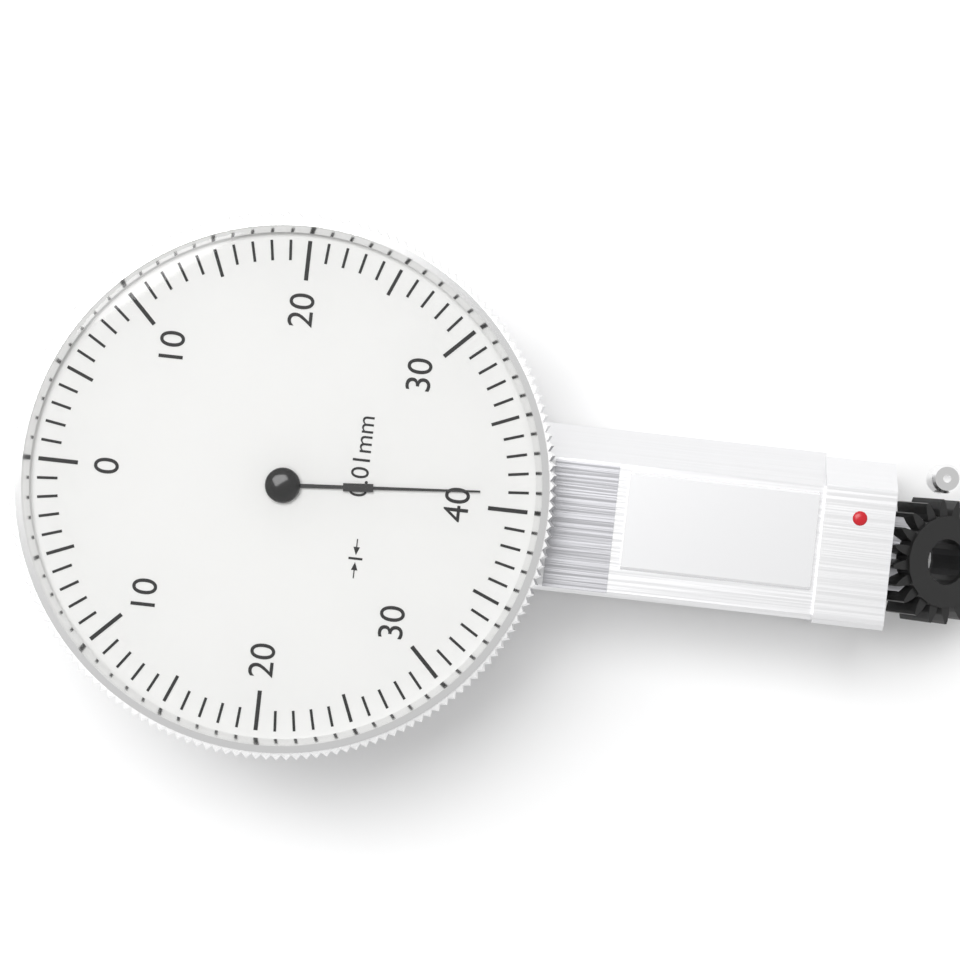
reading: 39 0.01mm
